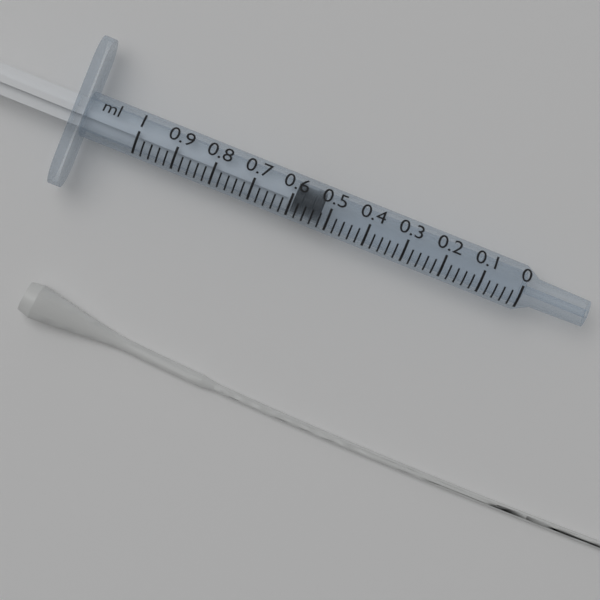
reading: 0.52 ml
